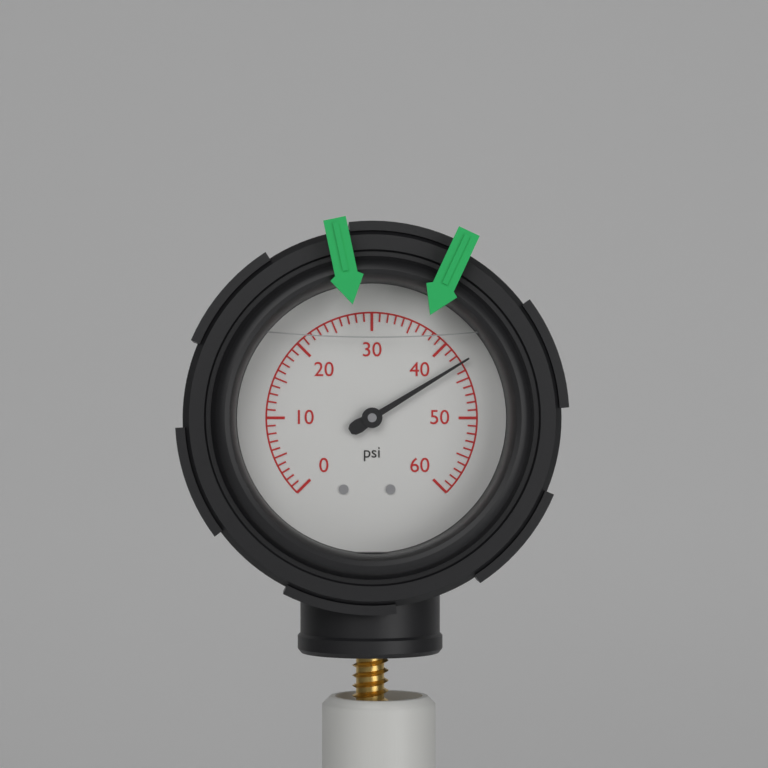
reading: 43 psi
